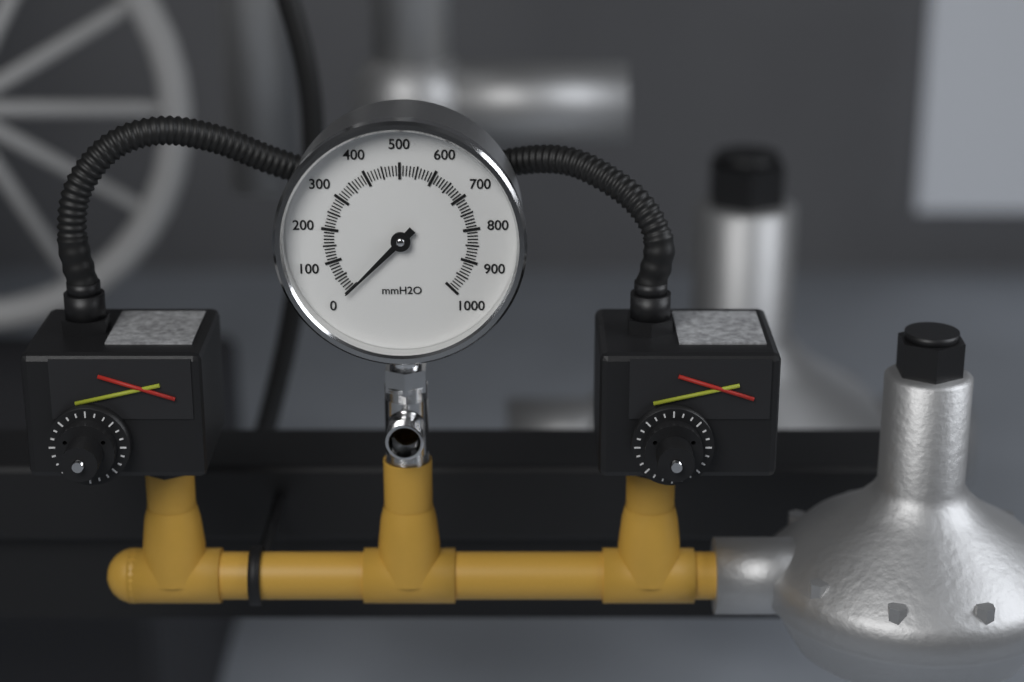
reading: 0 mmH2O
